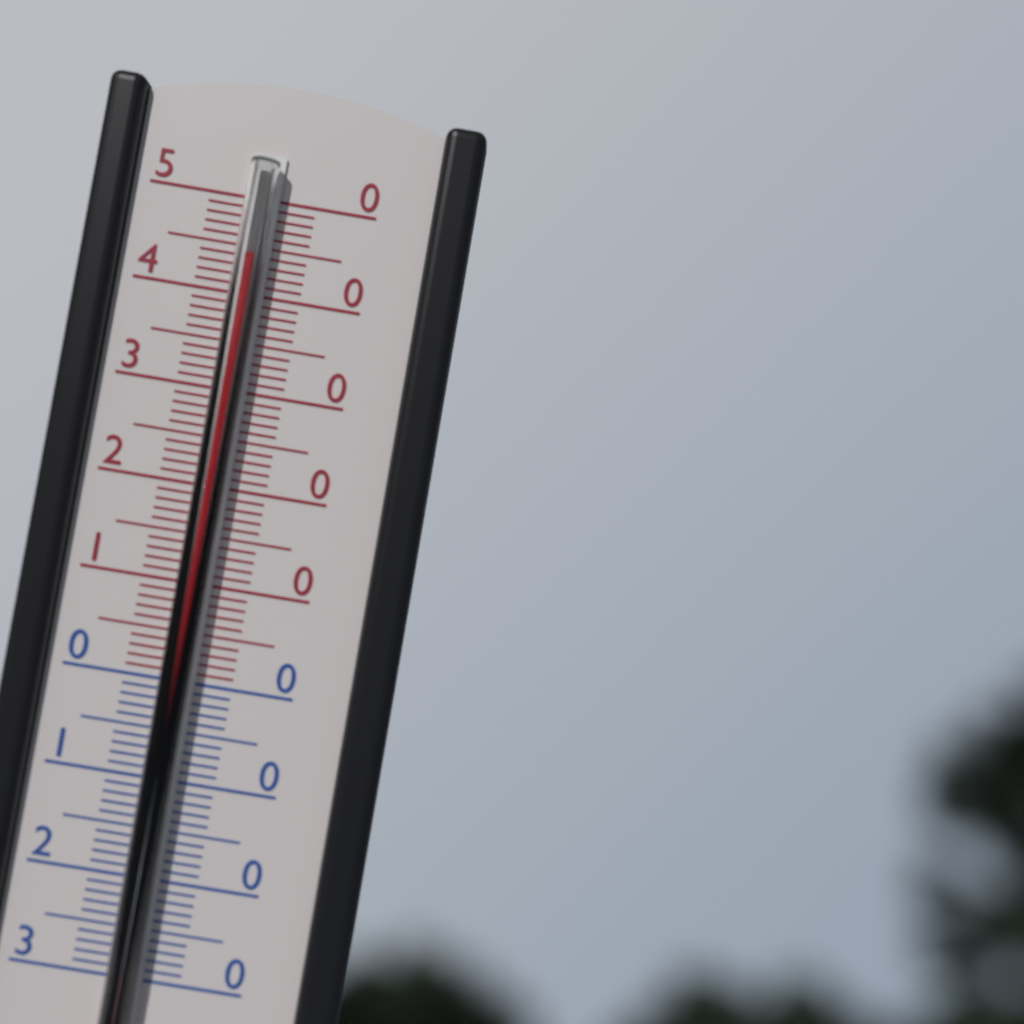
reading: 44 °C
